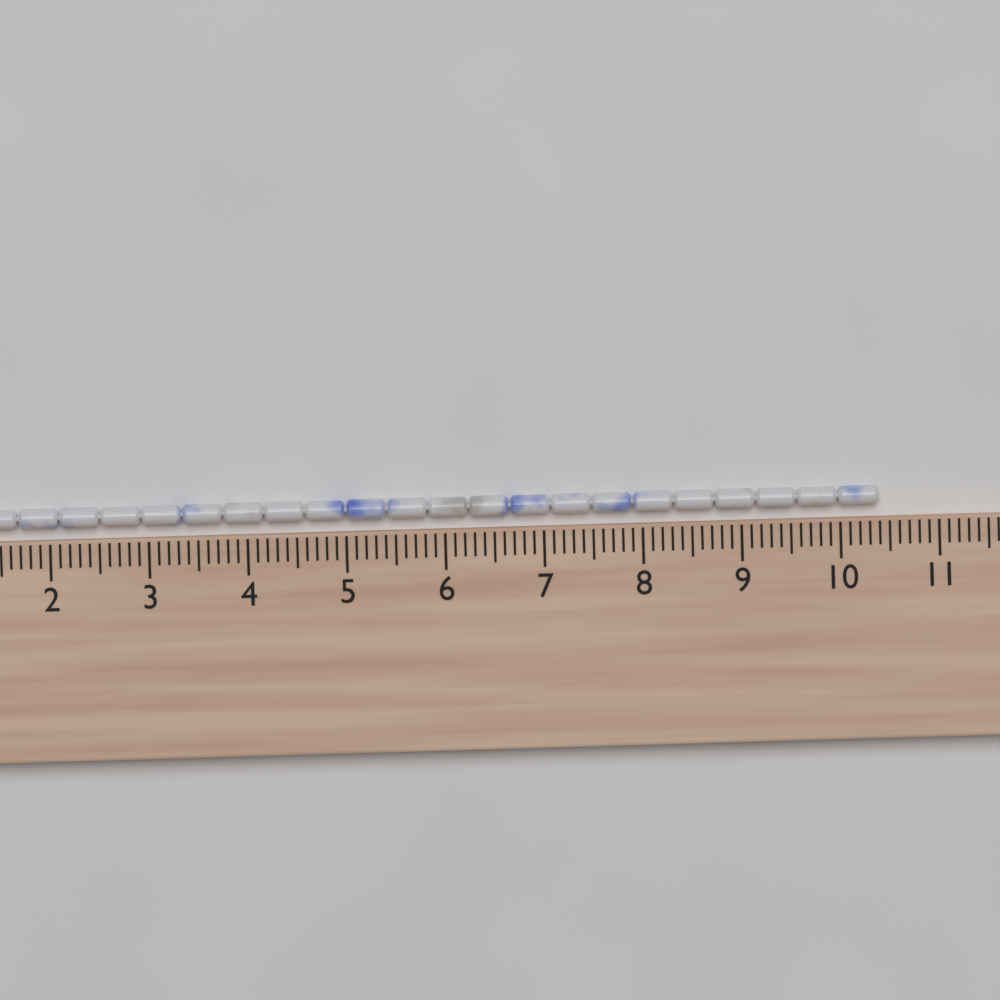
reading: 10.4 cm
